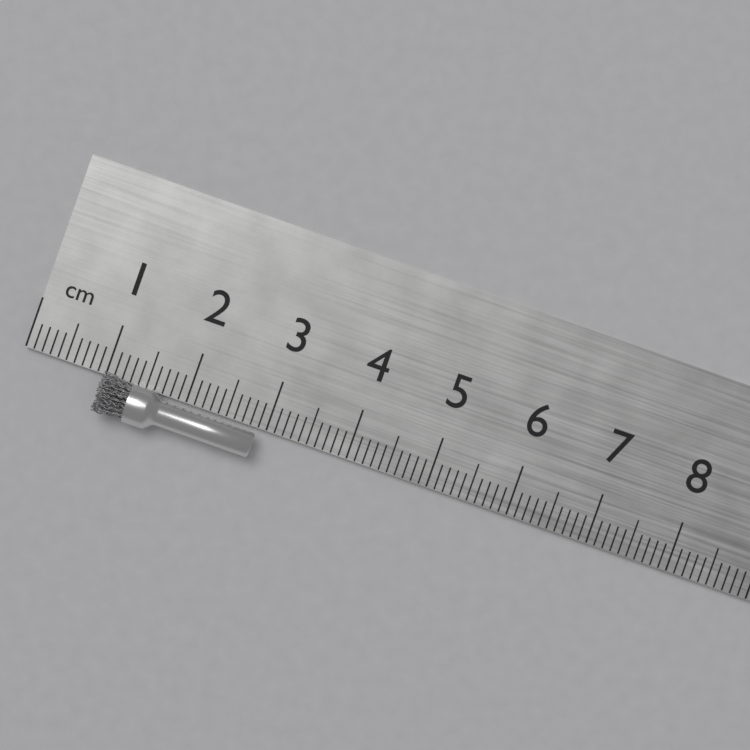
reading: 2.9 cm
